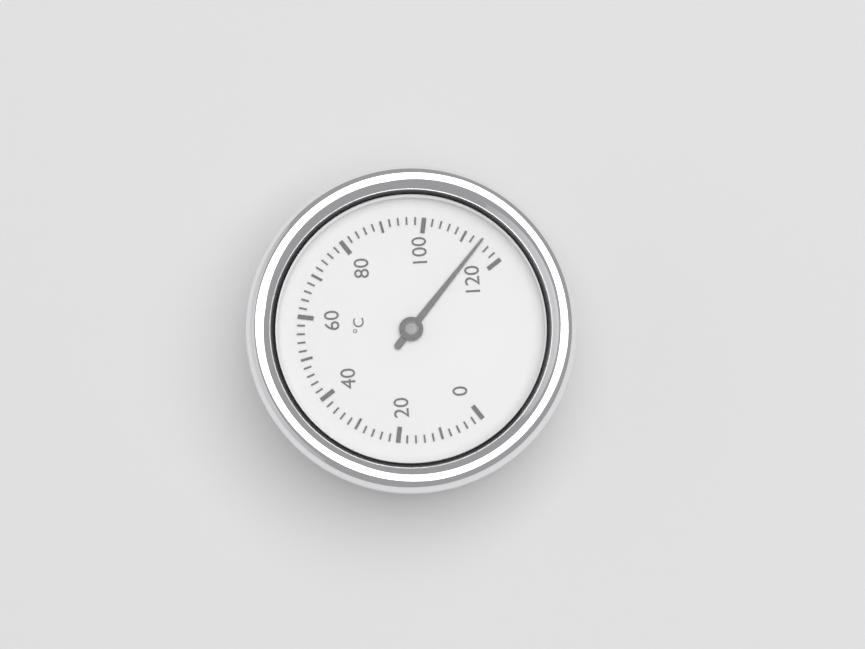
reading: 114 °C
